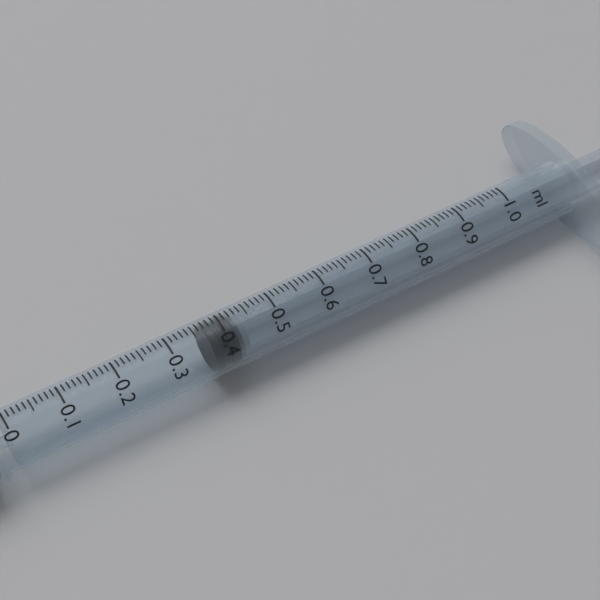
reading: 0.37 ml
